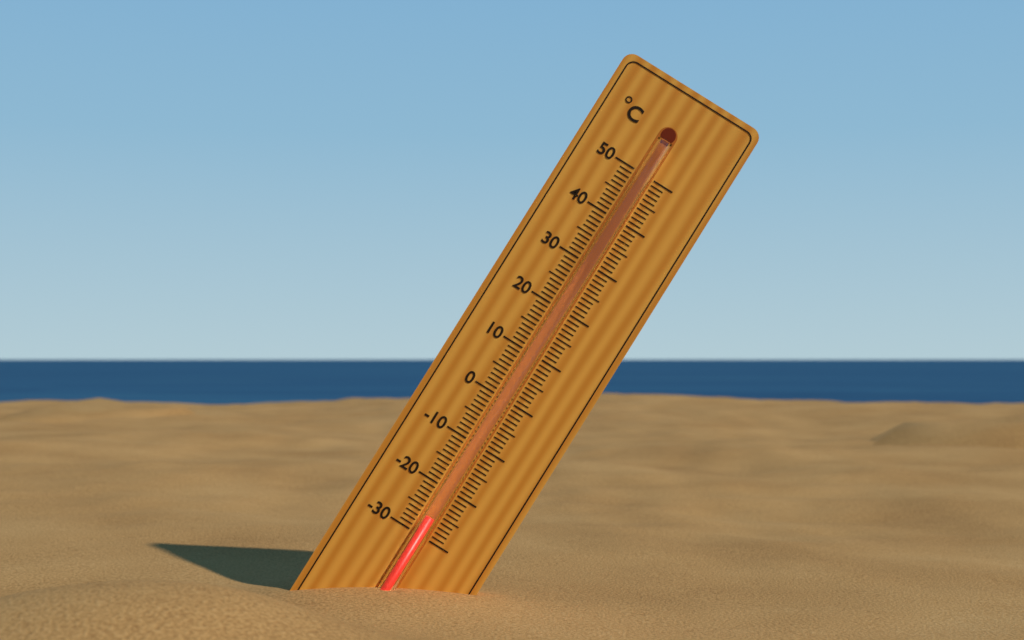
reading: -26 °C
